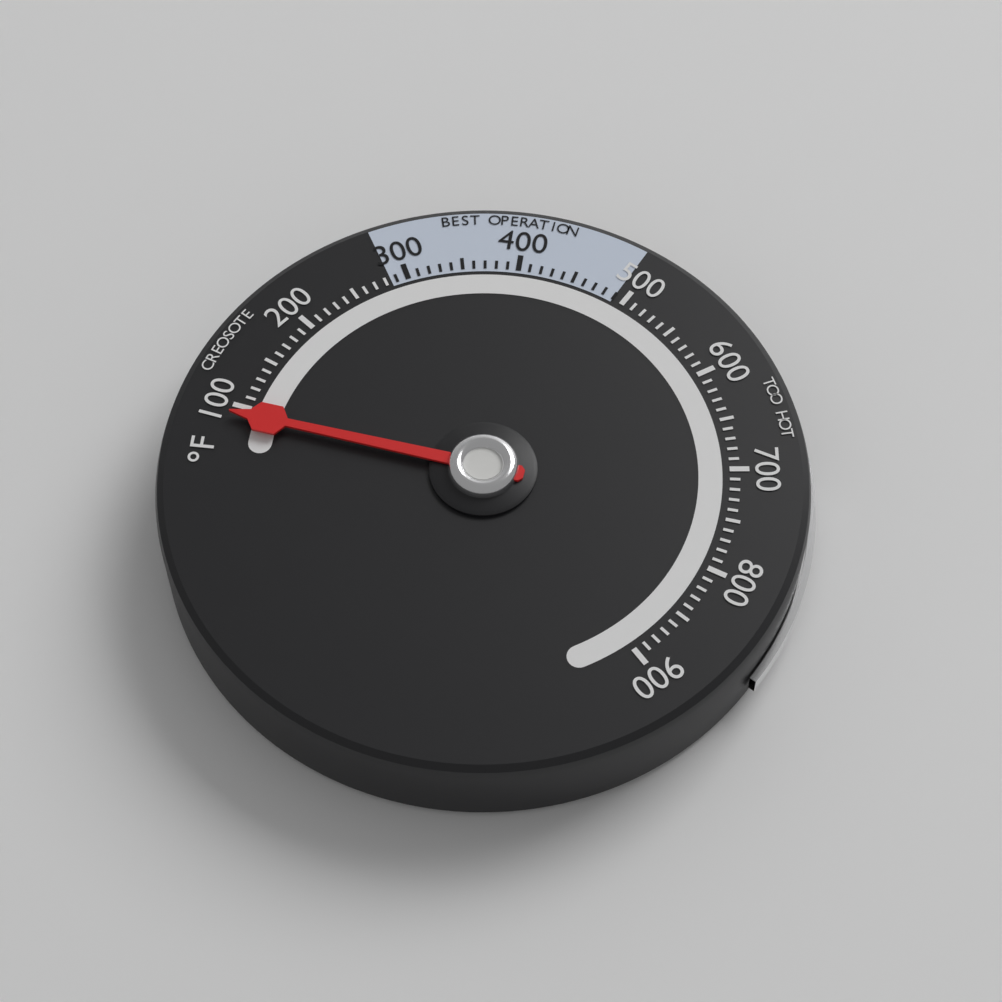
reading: 90 °F
